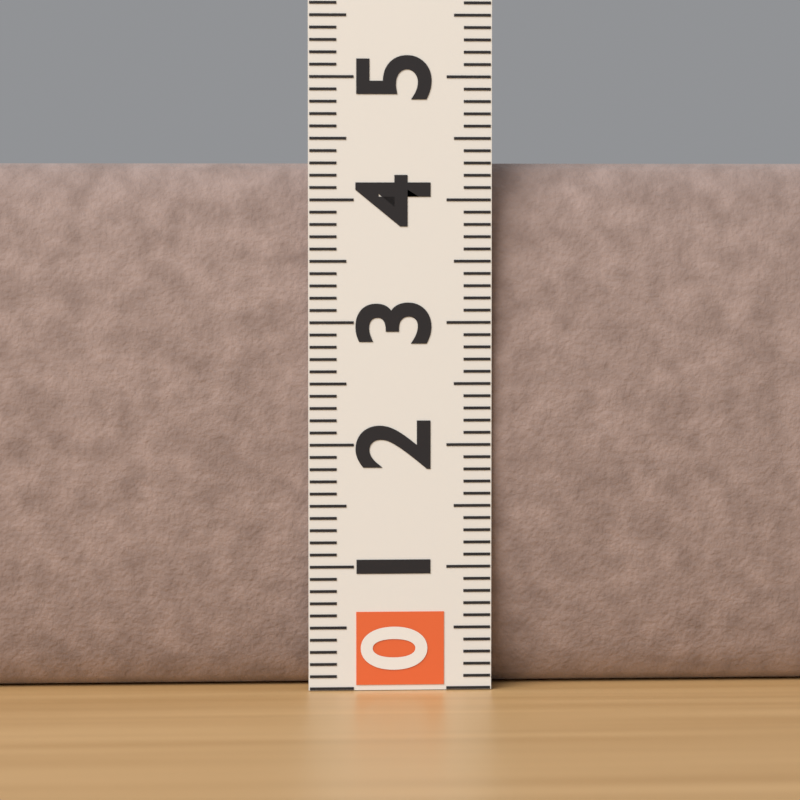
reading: 4.3 (no unit)
